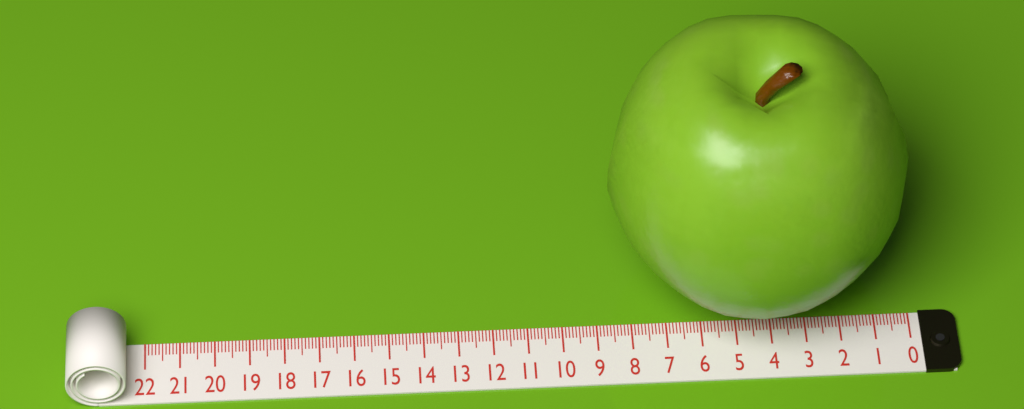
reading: 8.6 (no unit)
